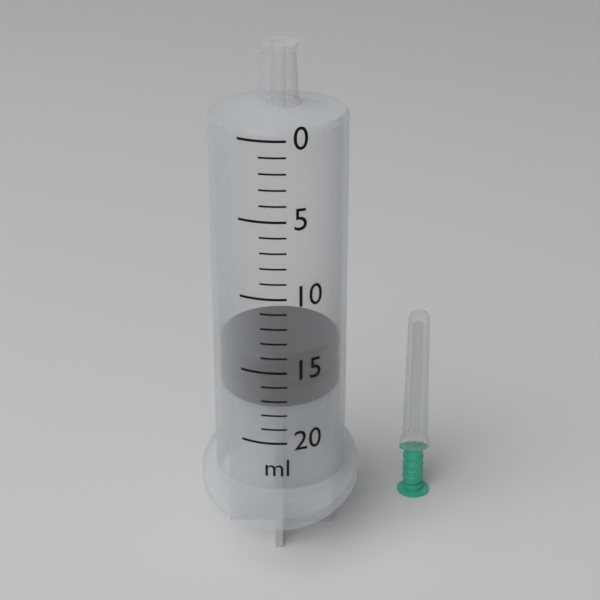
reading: 14 ml
